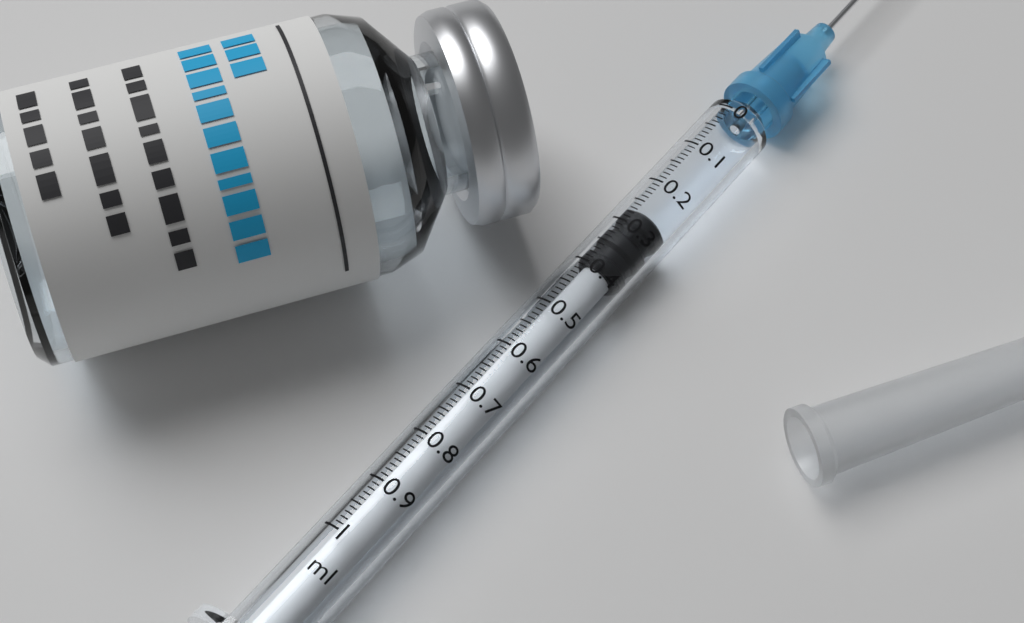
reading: 0.26 ml
